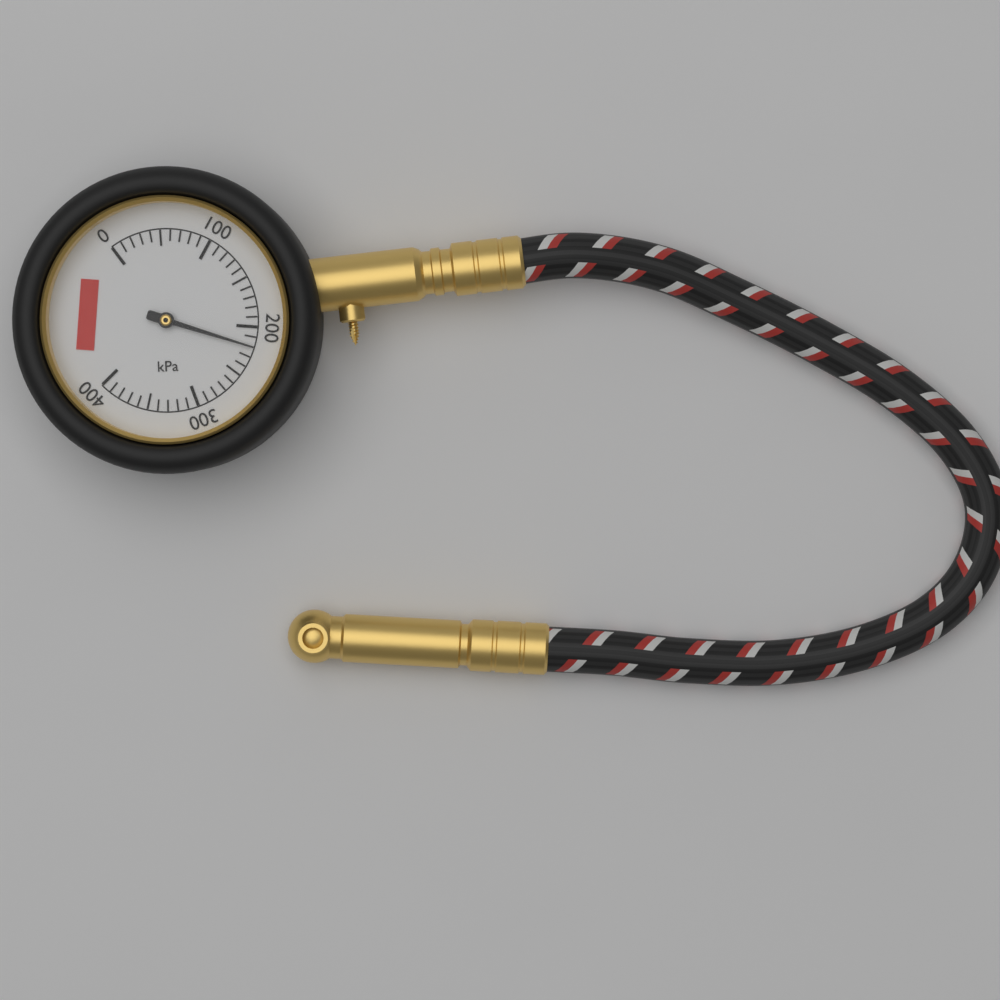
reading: 220 kPa
